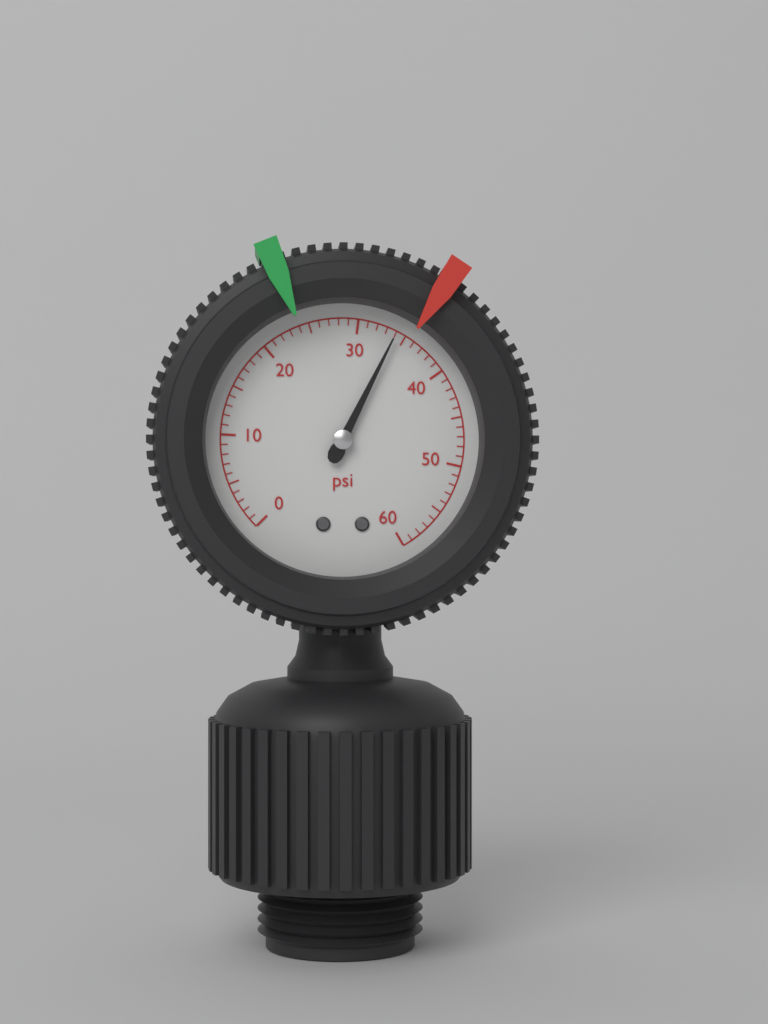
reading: 34 psi
